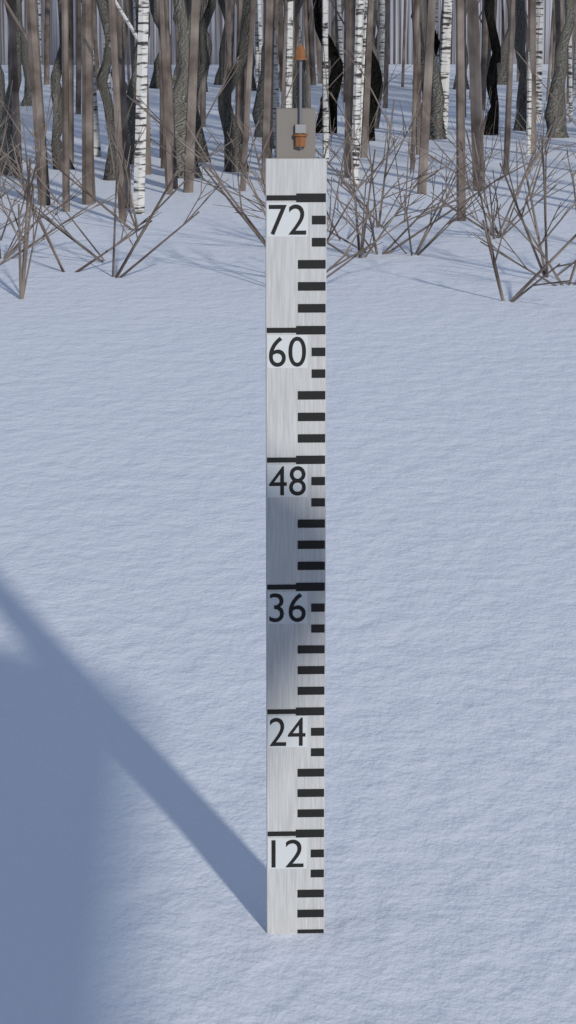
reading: 2 (no unit)
